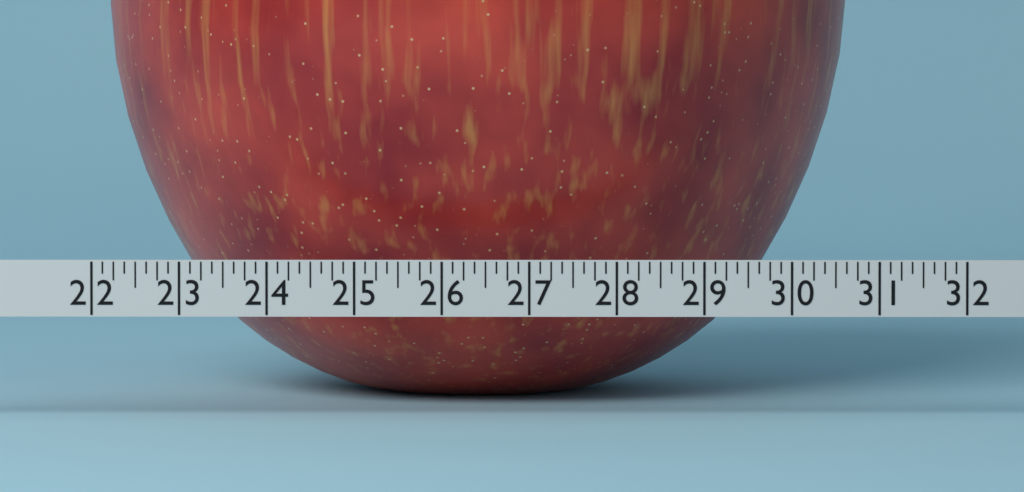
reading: 30.750 (no unit)
